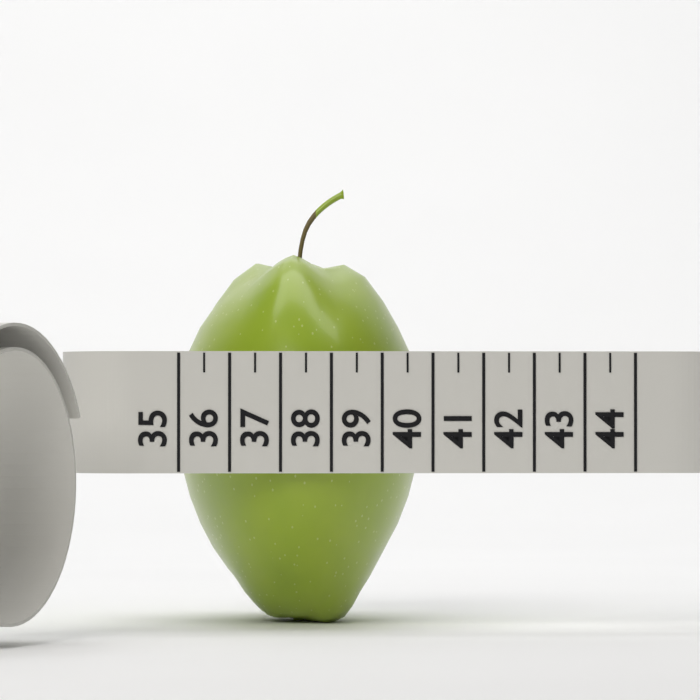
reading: 40.0 (no unit)
